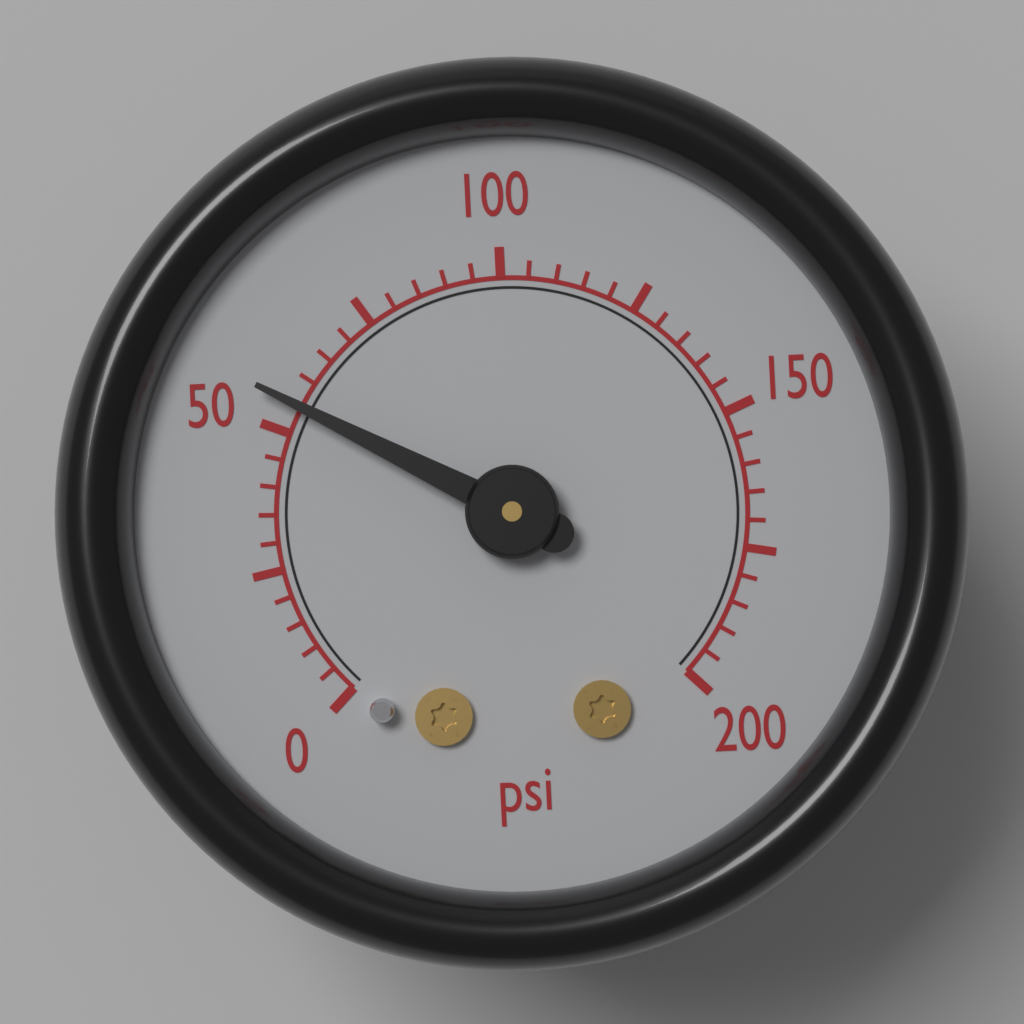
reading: 55 psi
